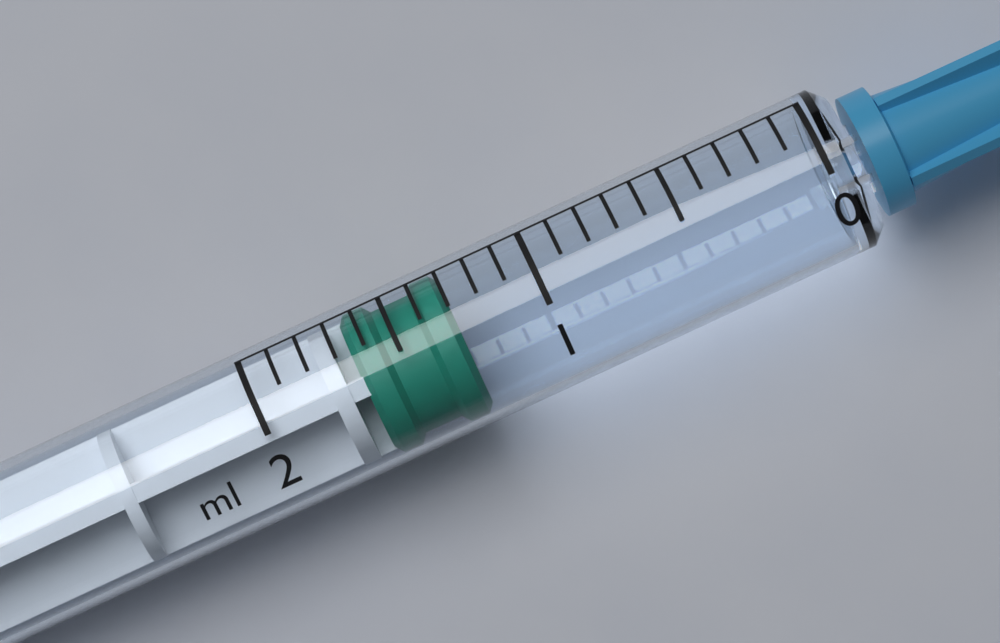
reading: 1.3 ml
